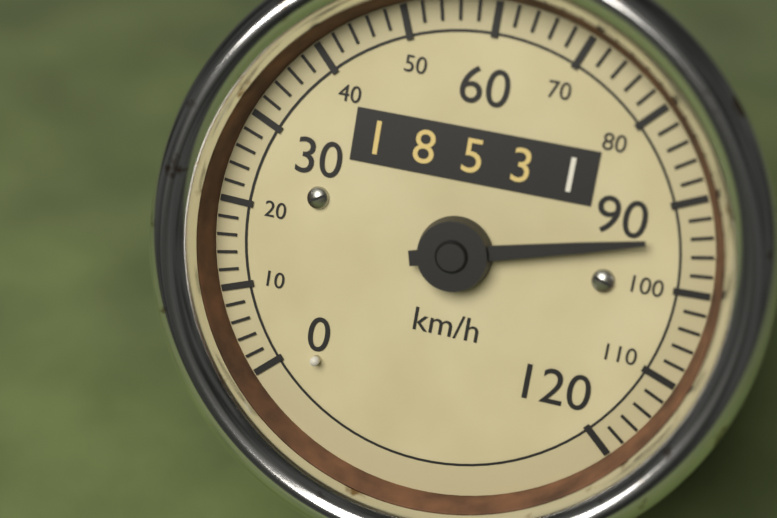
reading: 94 km/h
